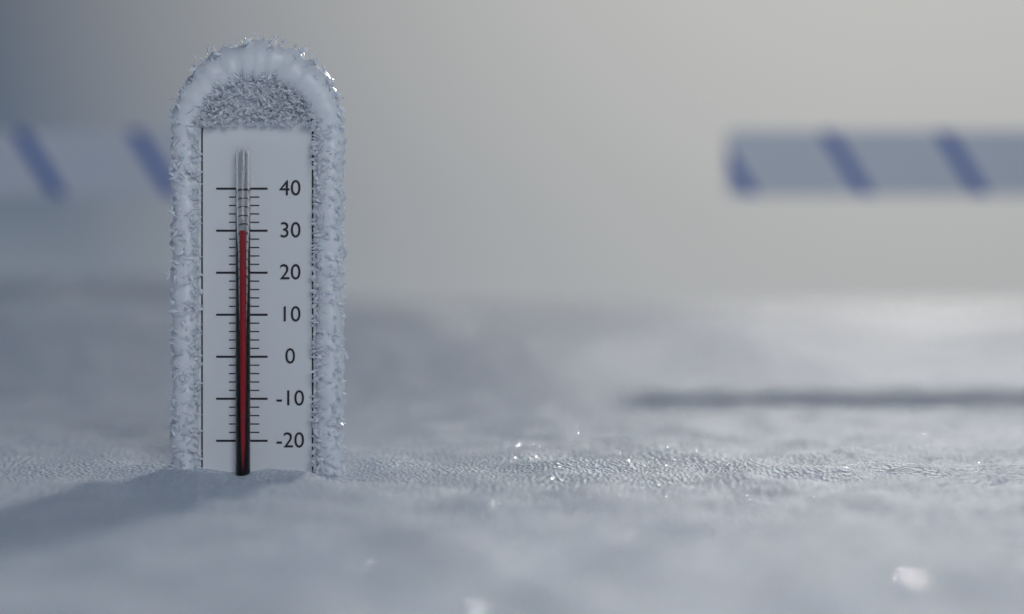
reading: 30 (no unit)
